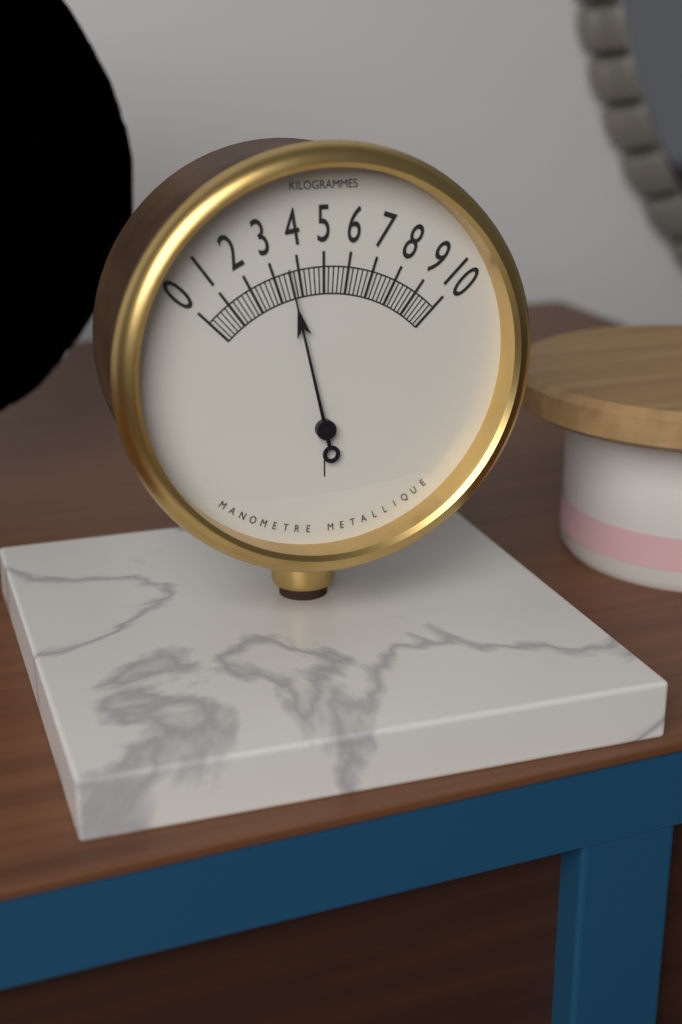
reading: 3.6 kg
